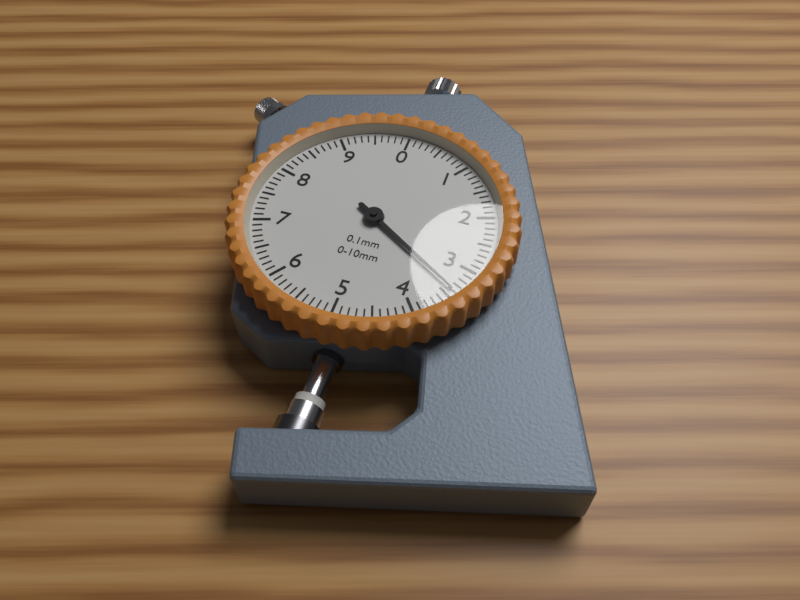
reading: 3.4 mm
